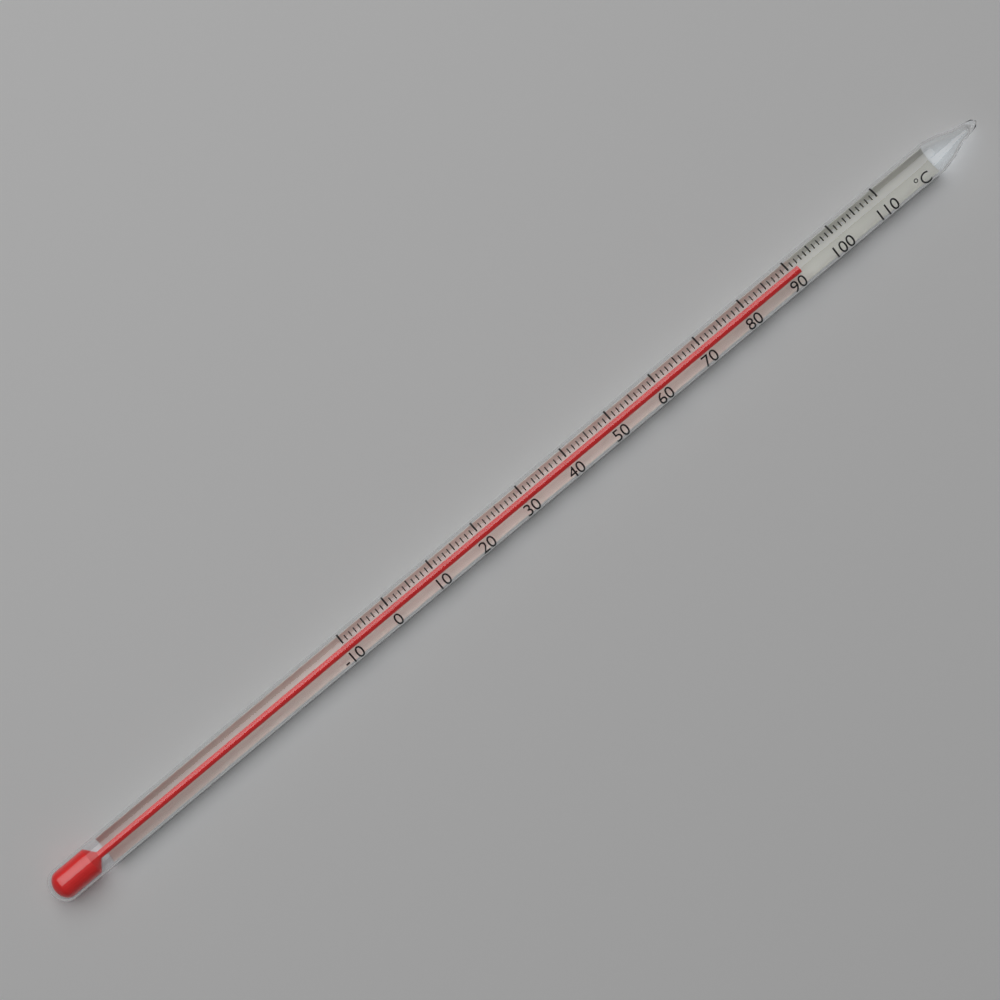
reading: 92 °C
